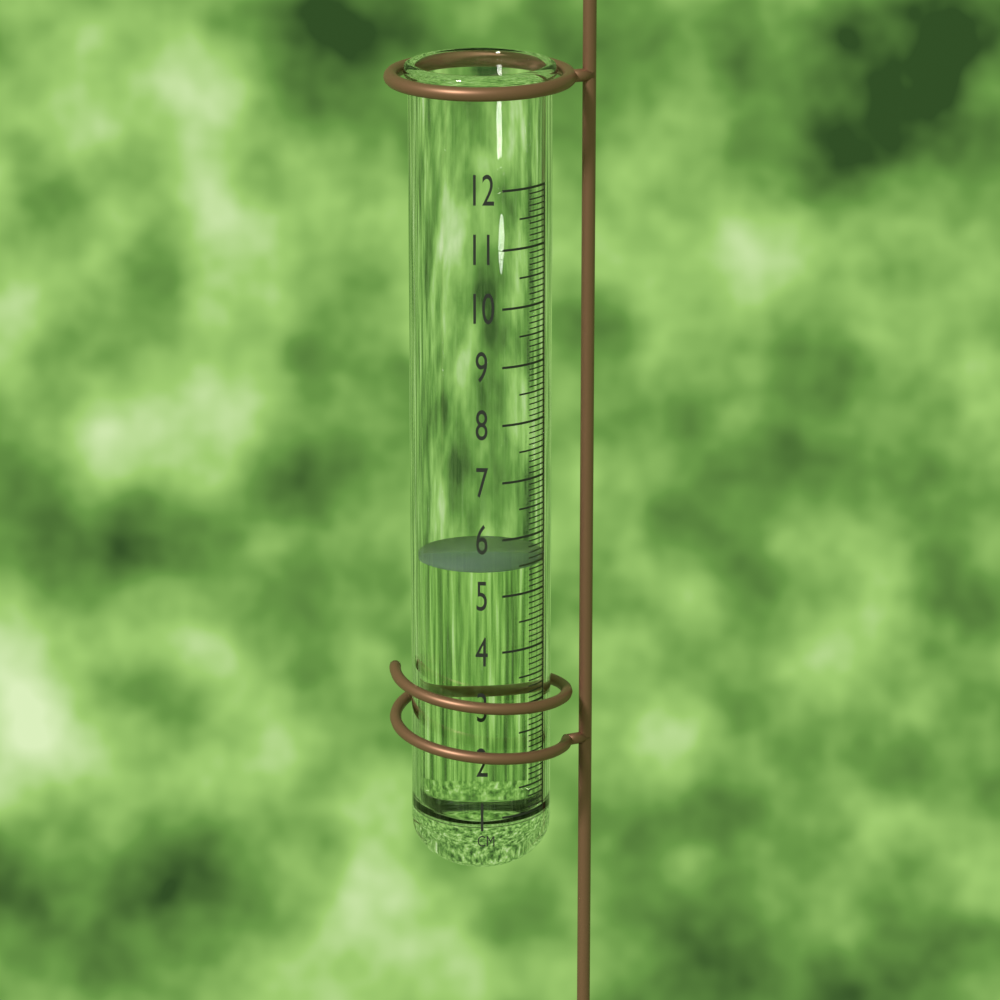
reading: 5.5 cm
